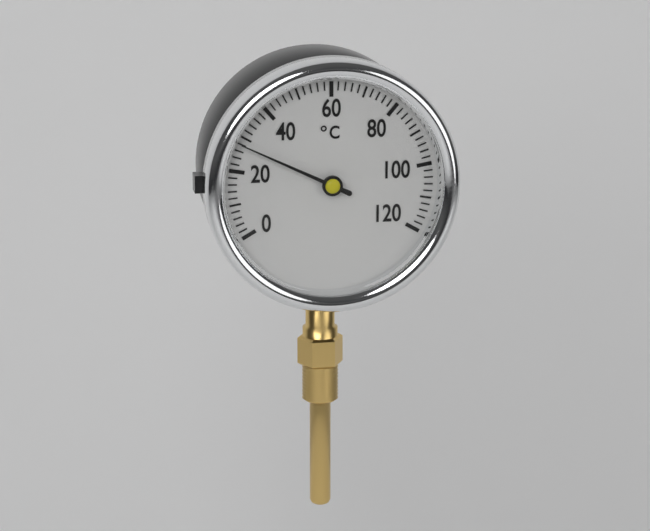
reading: 28 °C
